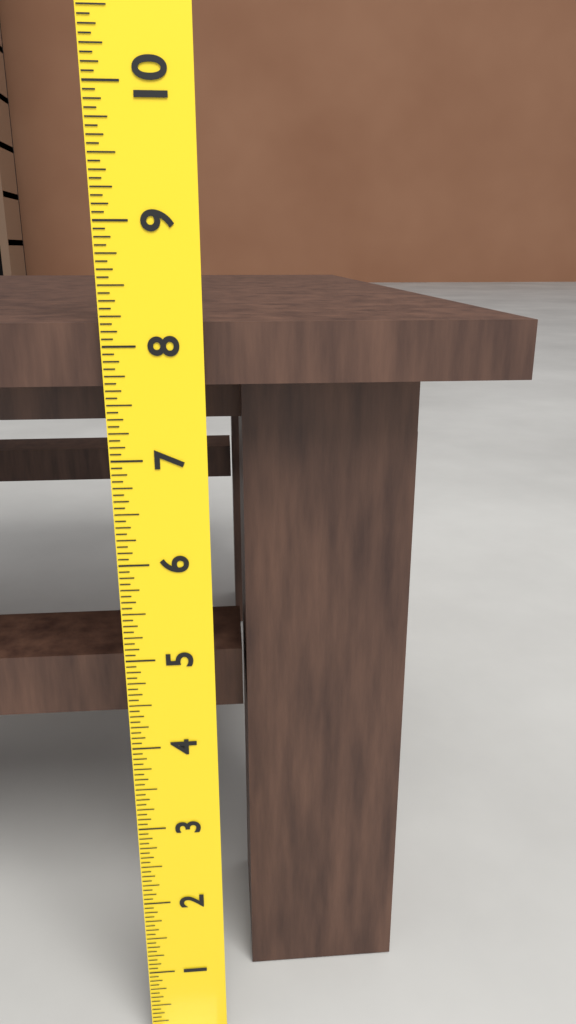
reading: 8.1875 (no unit)
